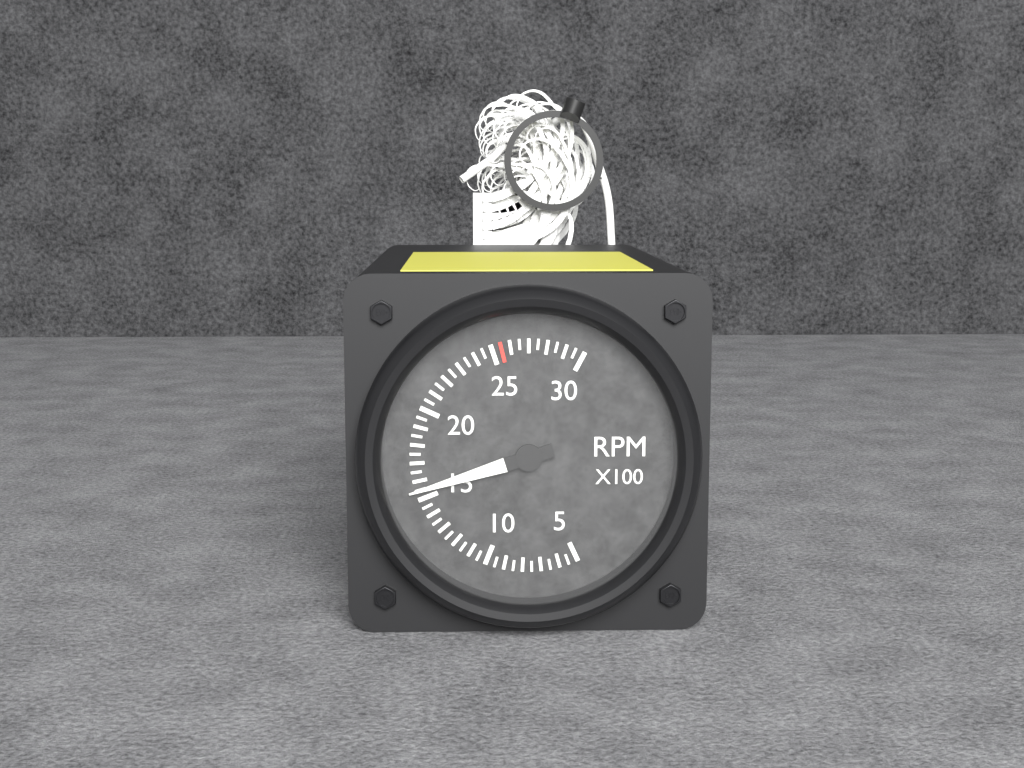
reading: 1550 RPM
